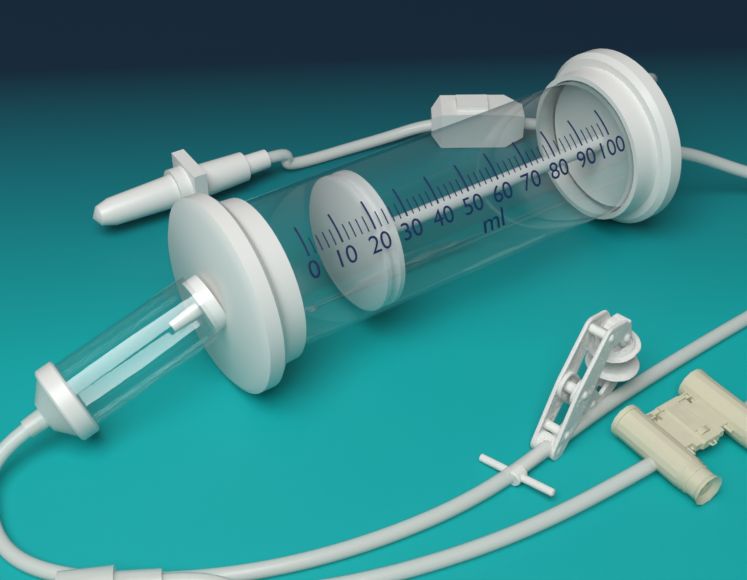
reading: 20 ml
